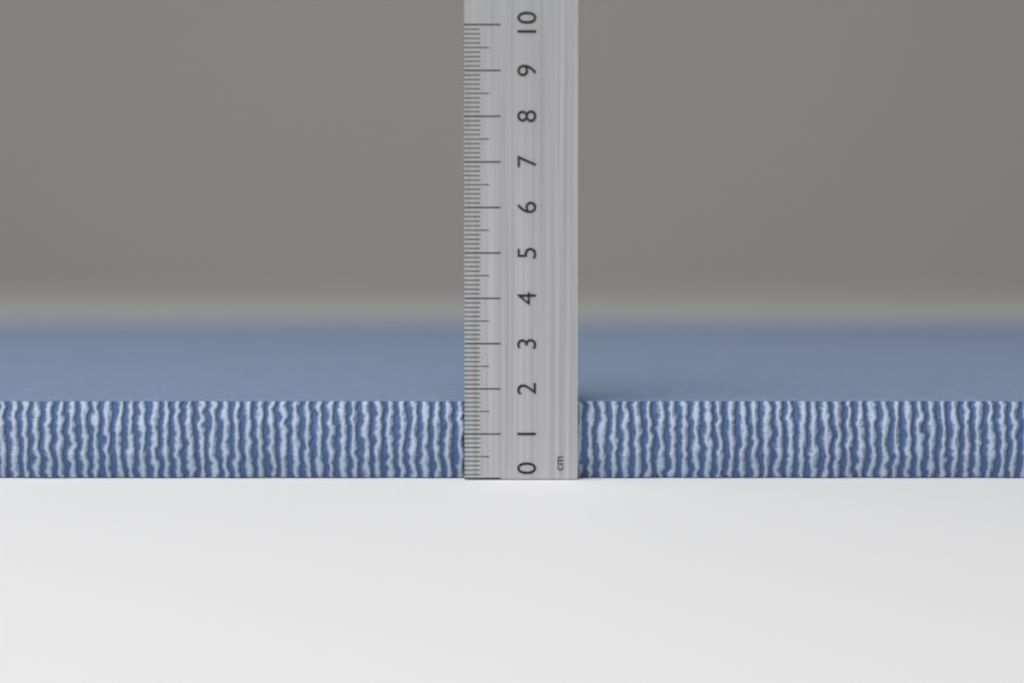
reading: 1.7 cm
